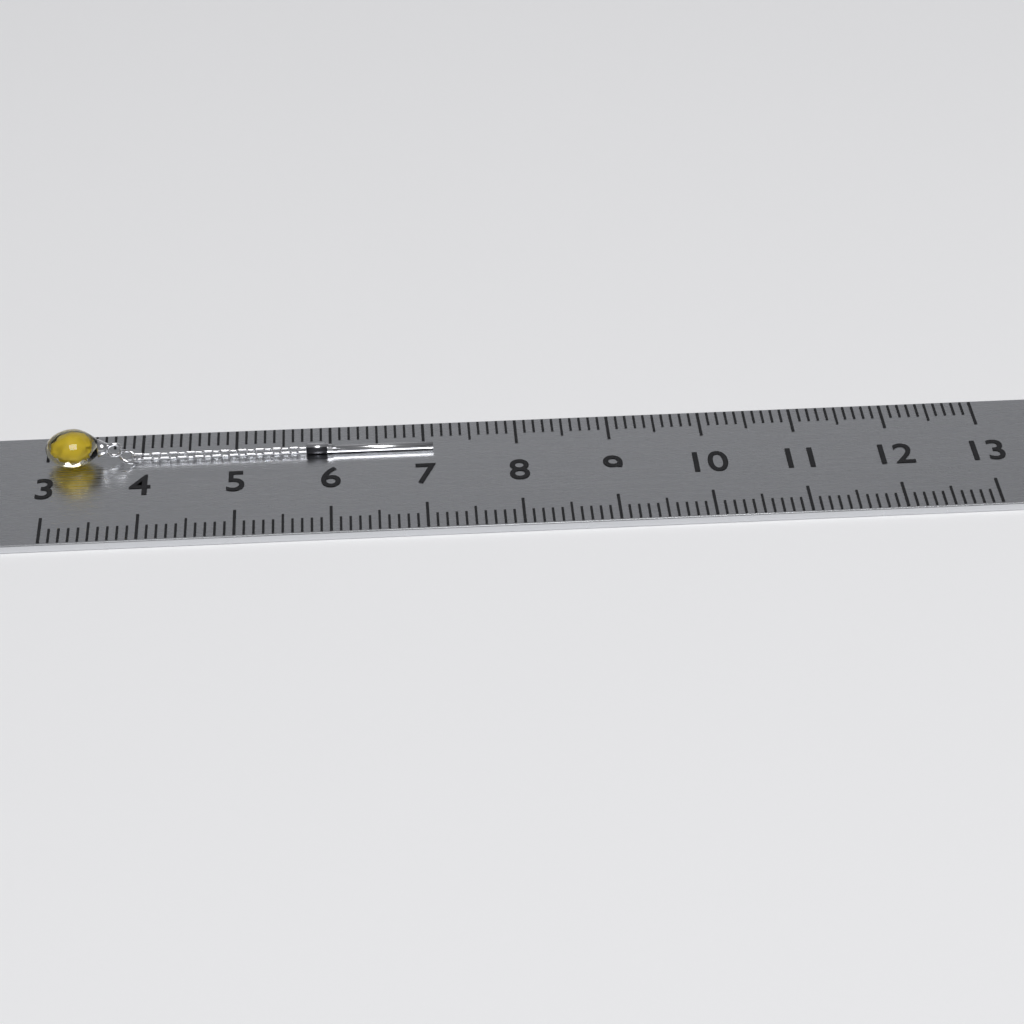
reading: 7.1 (no unit)
